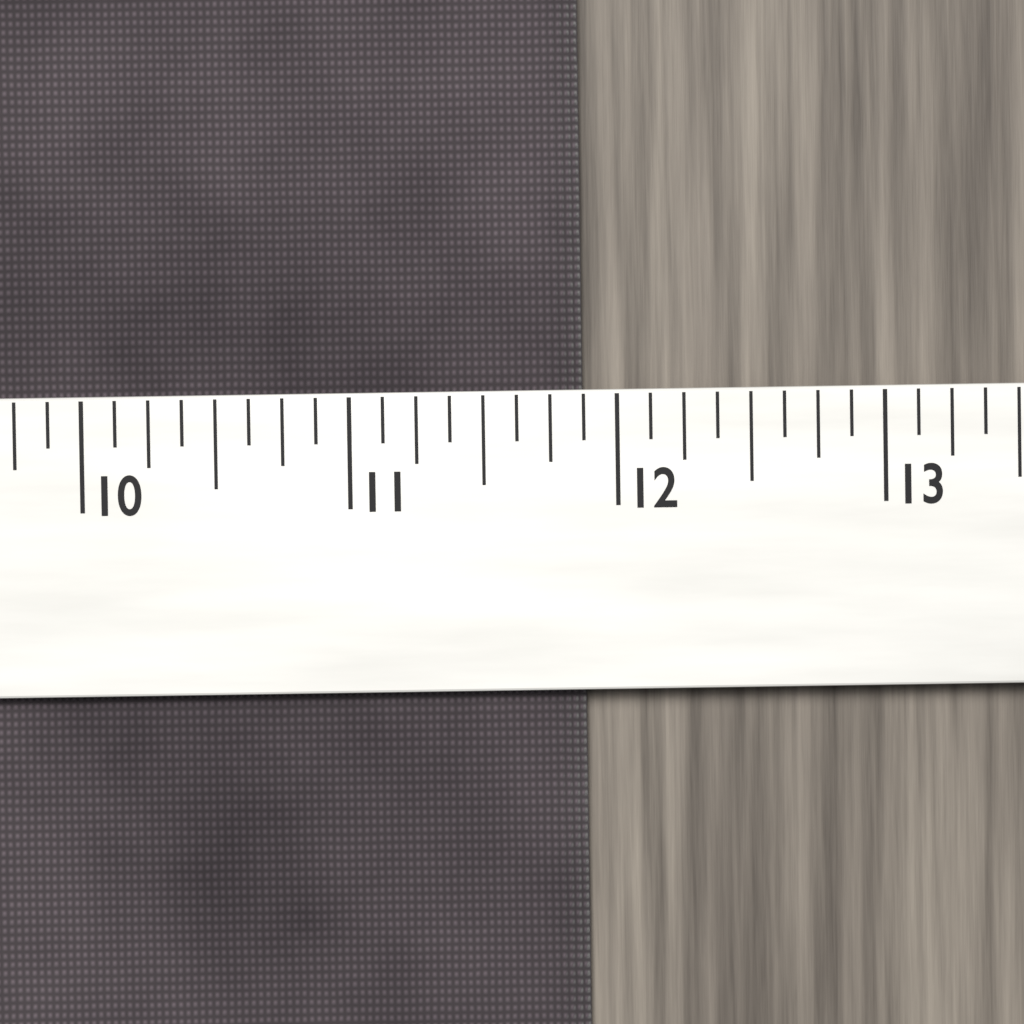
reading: 11.875 (no unit)
